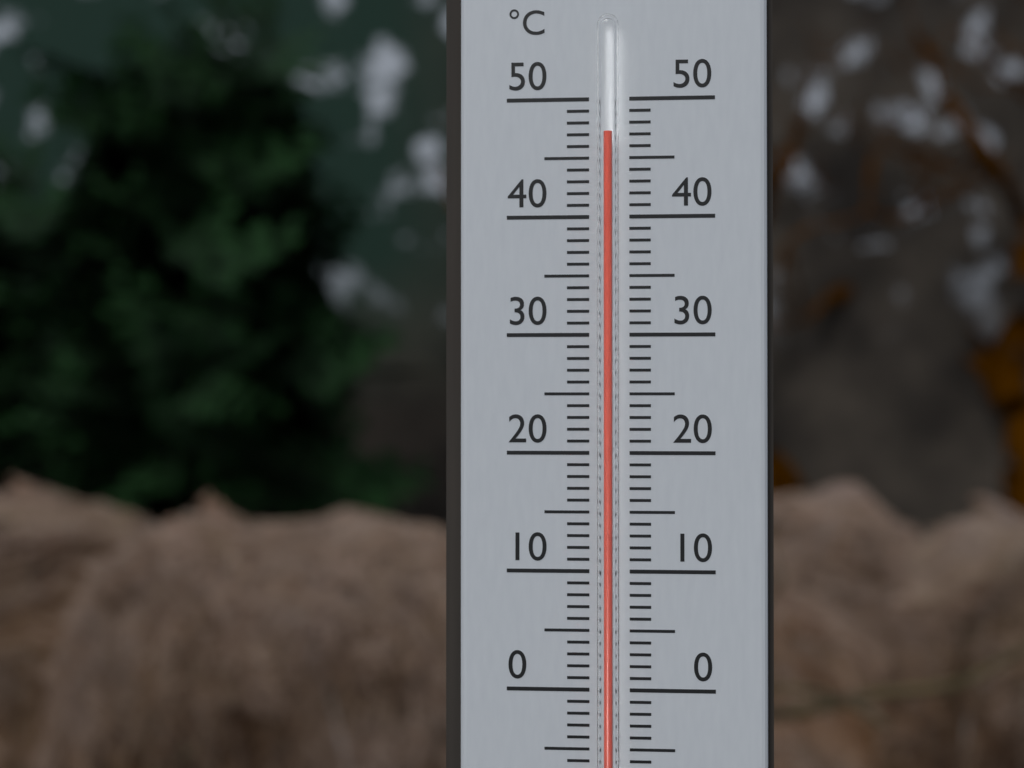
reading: 47 °C
